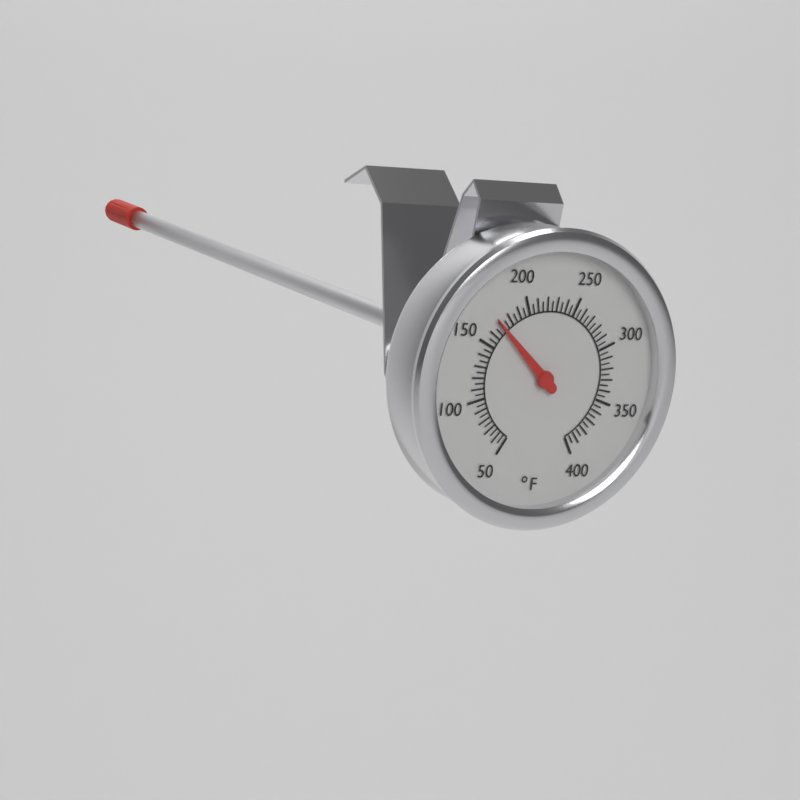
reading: 170 °F
